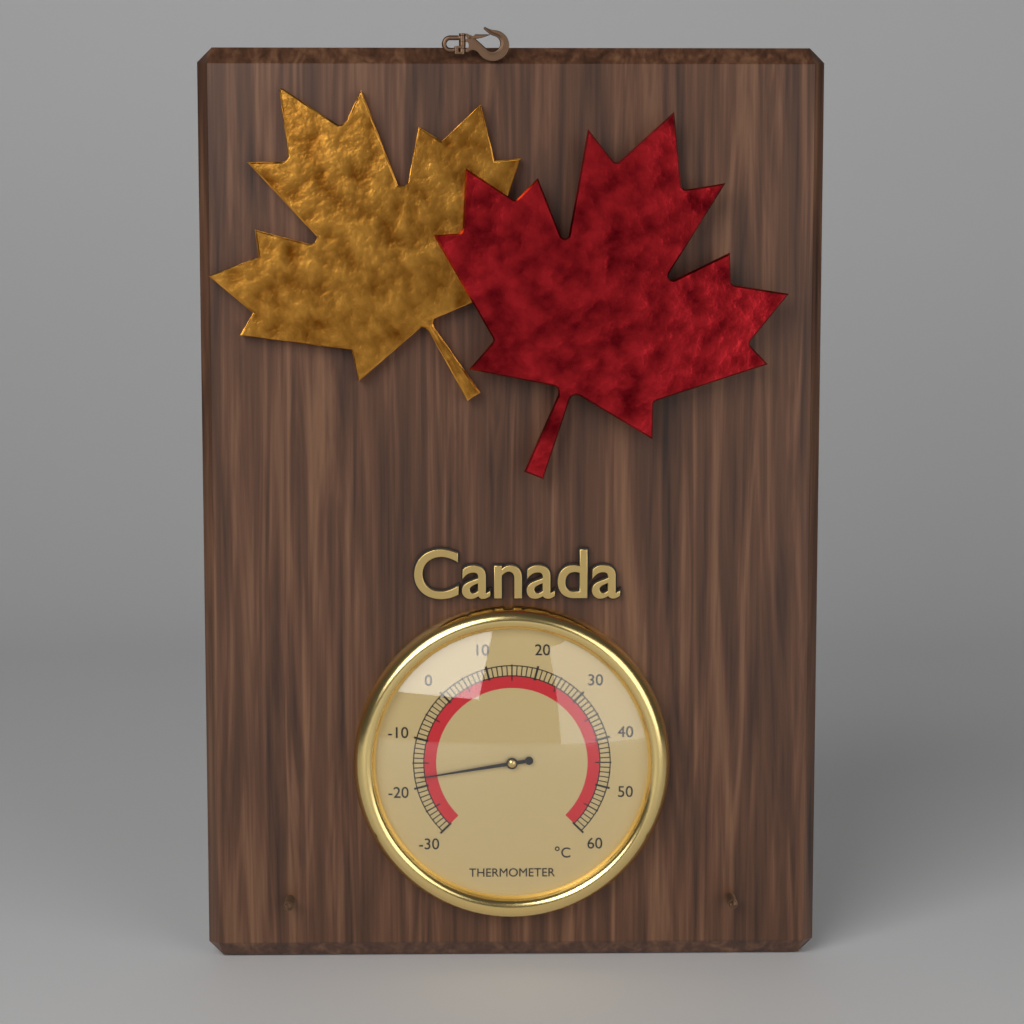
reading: -18 °C
